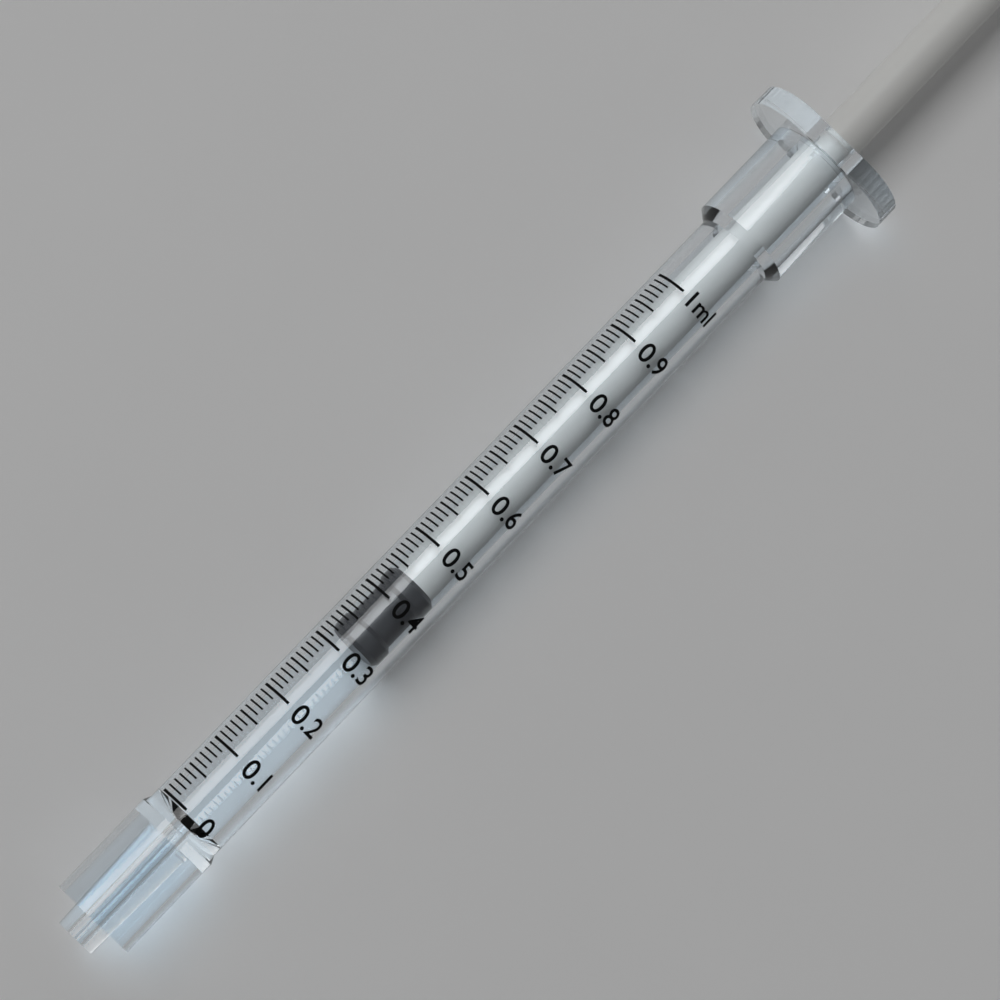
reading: 0.32 ml
